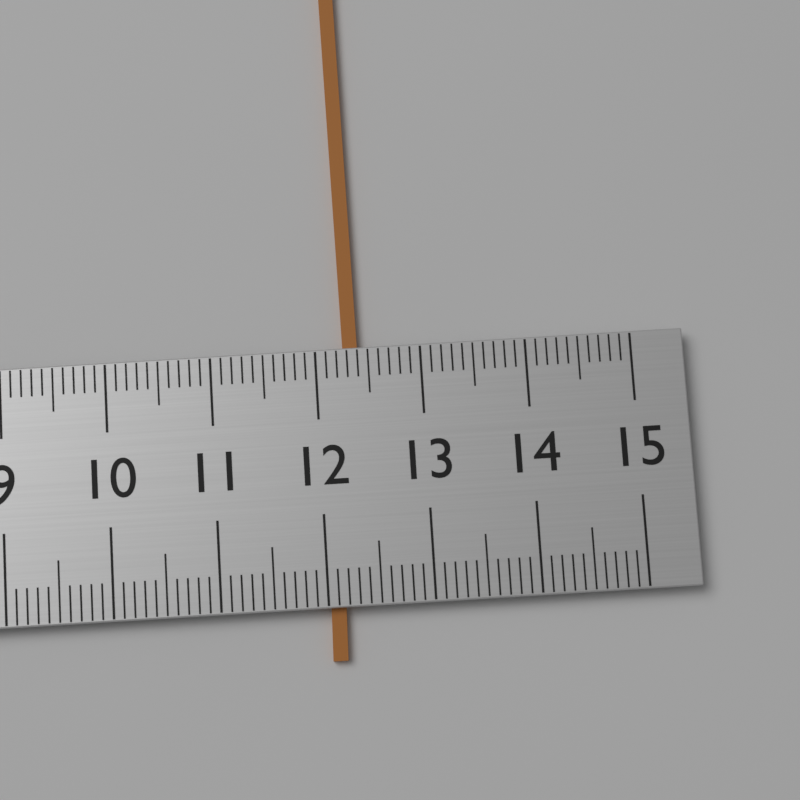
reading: 12.4 (no unit)
